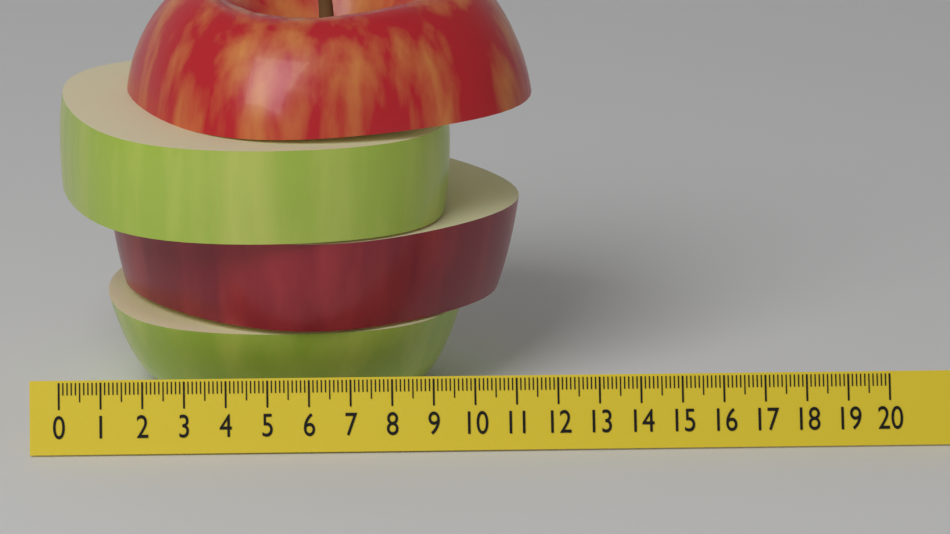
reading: 11.6 (no unit)
